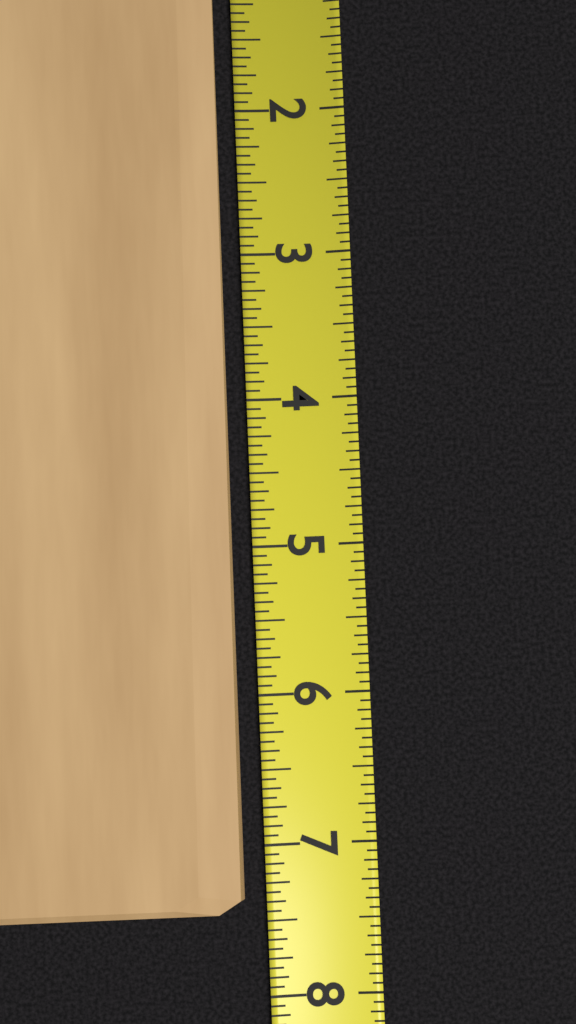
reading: 7.4375 (no unit)
